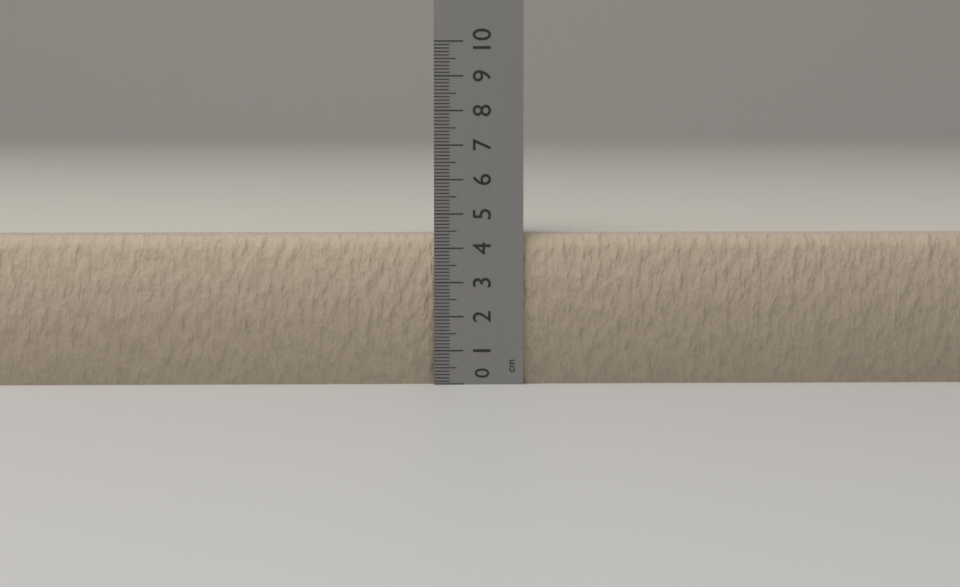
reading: 4.4 cm
